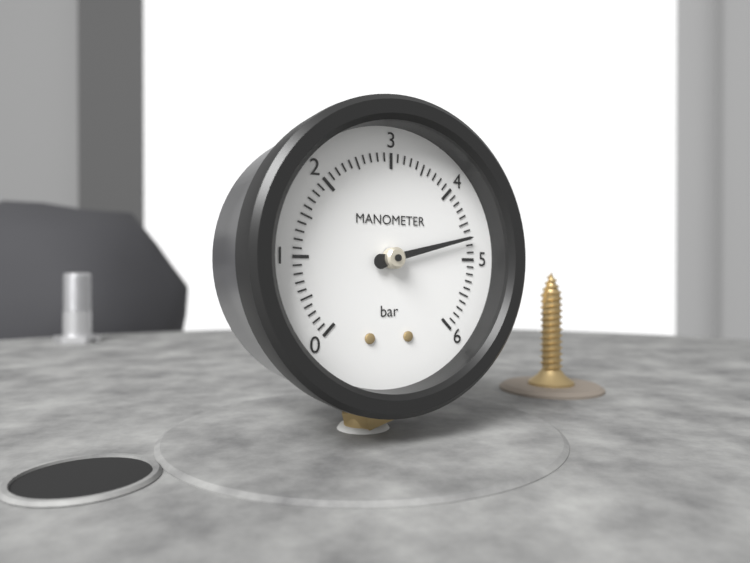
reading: 4.7 bar
